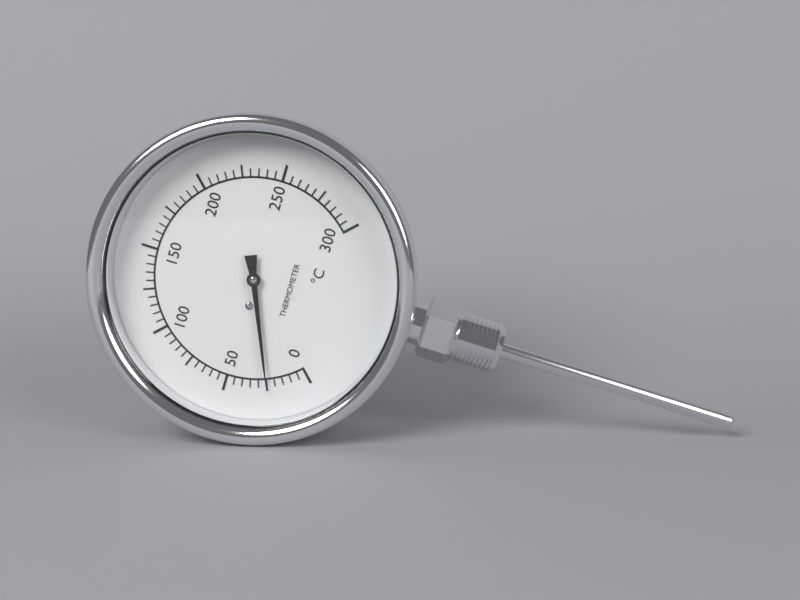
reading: 25 °C
